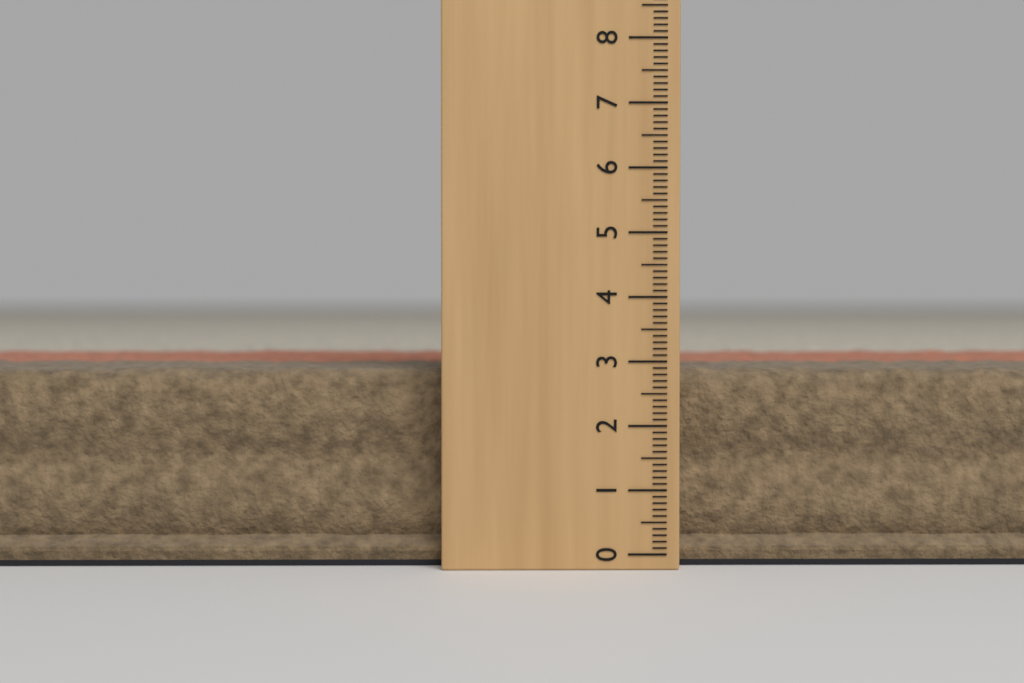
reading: 2.9 (no unit)
